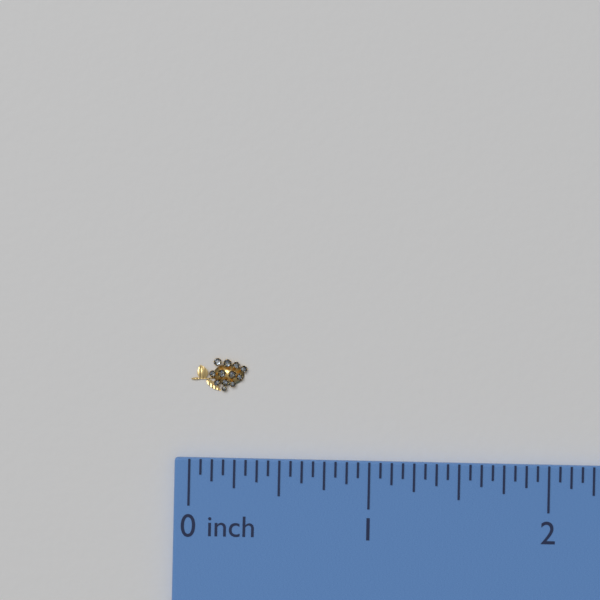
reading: 0.3125 inch
